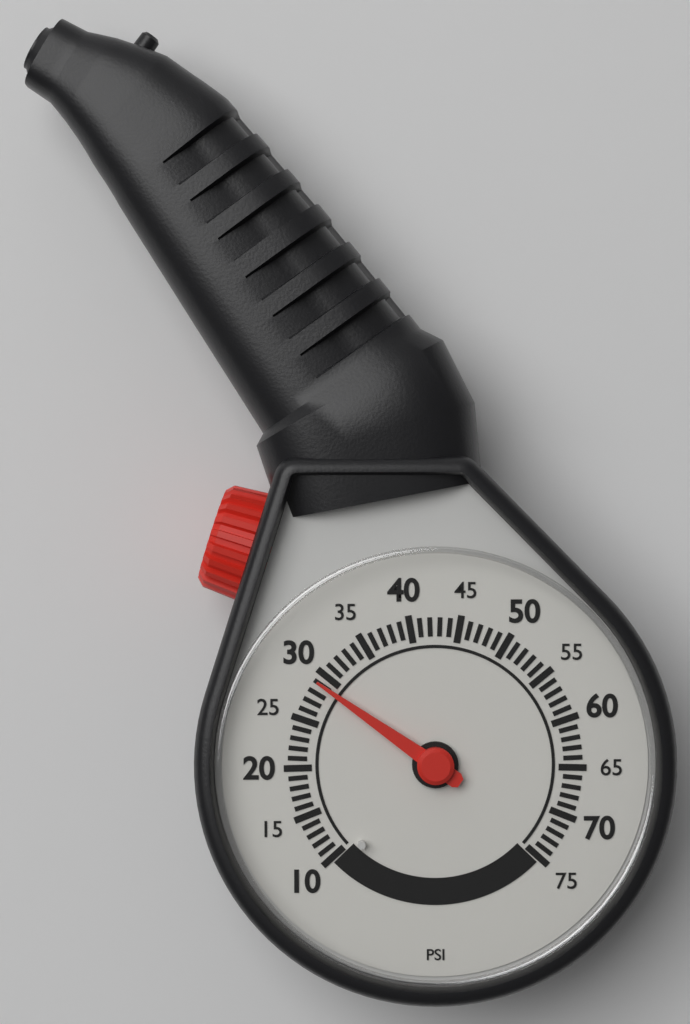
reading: 29 psi
